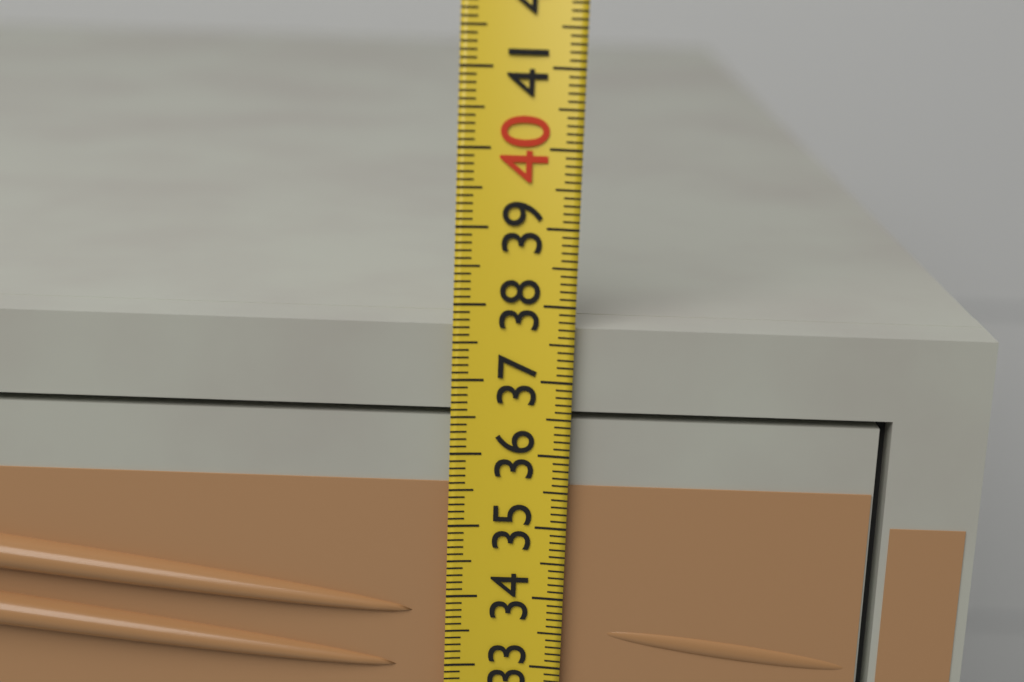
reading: 37.7 (no unit)
